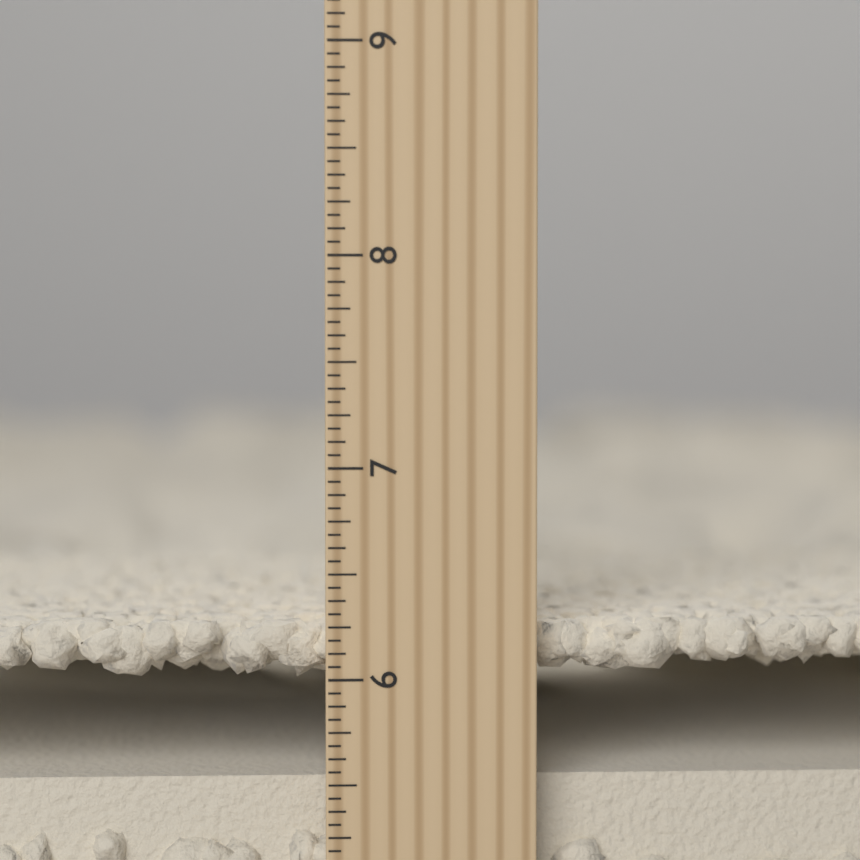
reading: 6.2500 inch
